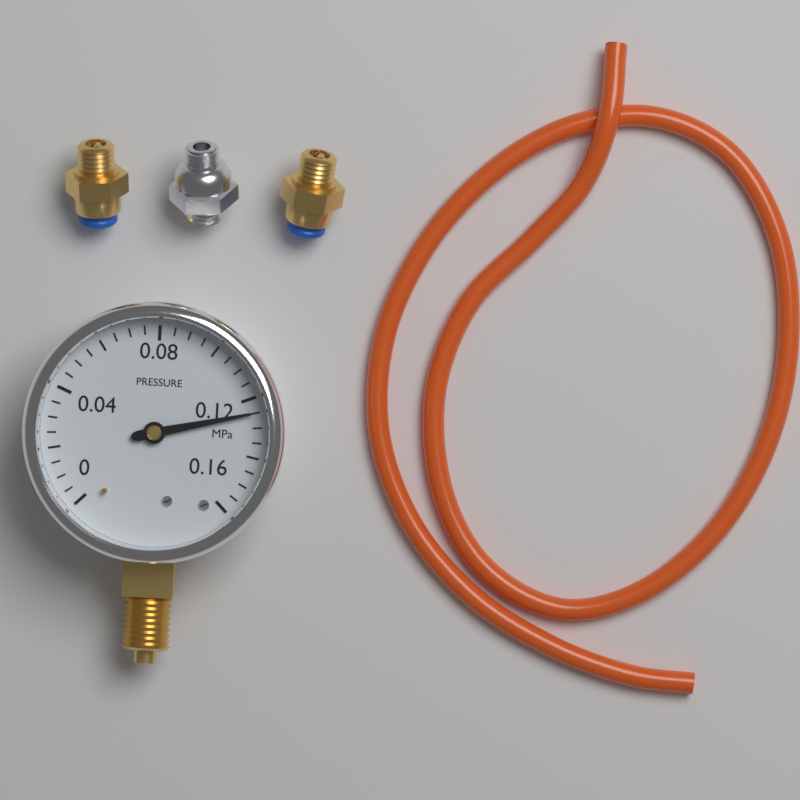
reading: 0.125 MPa
